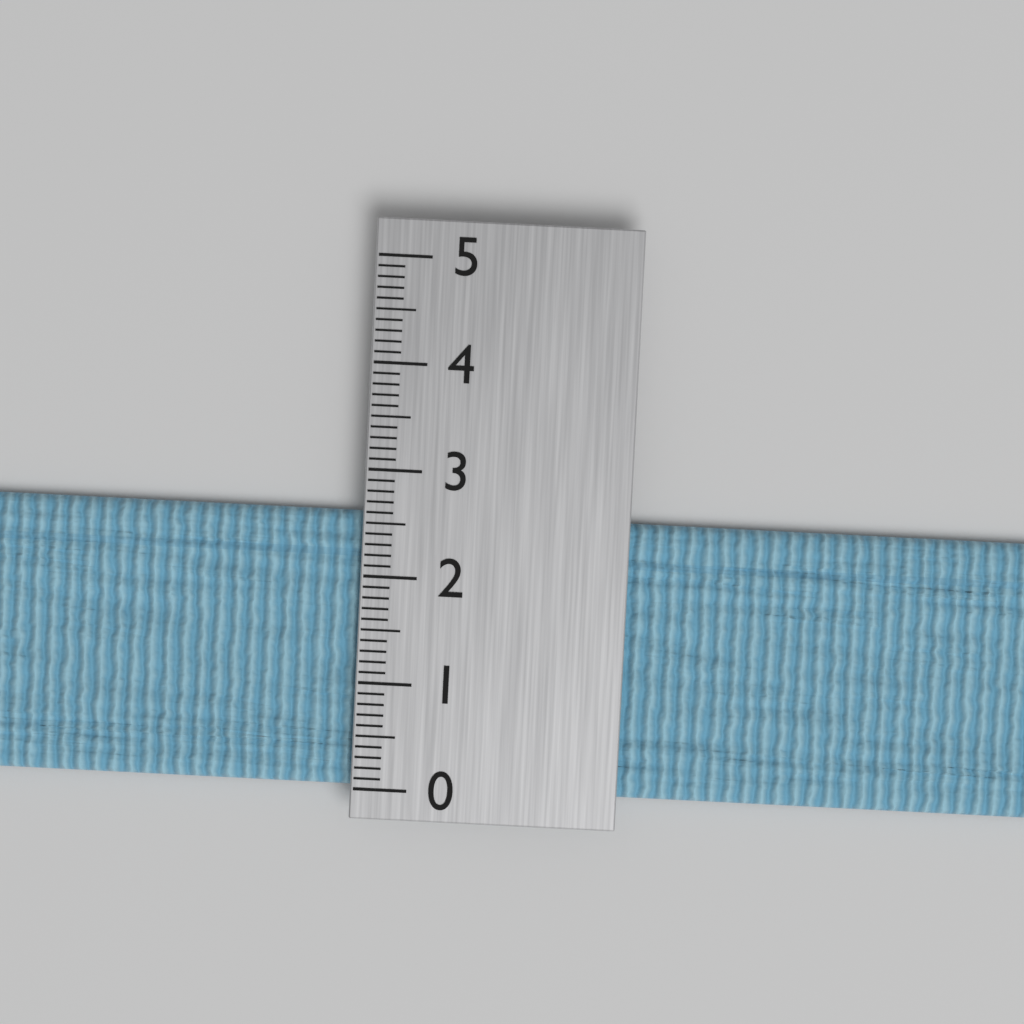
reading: 2.6 (no unit)
